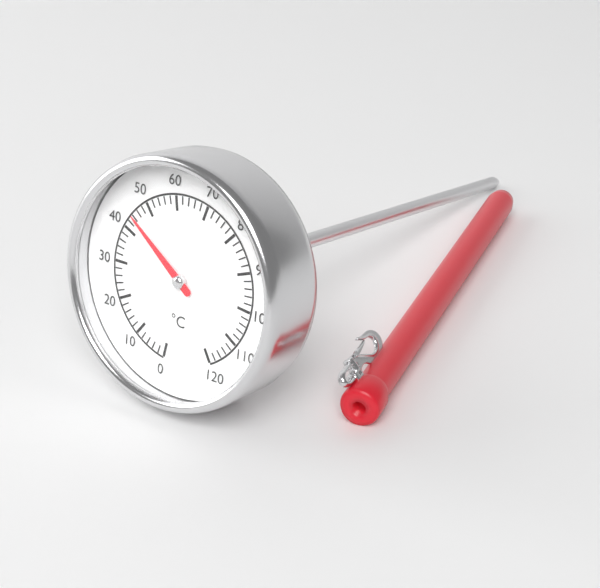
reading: 44 °C
